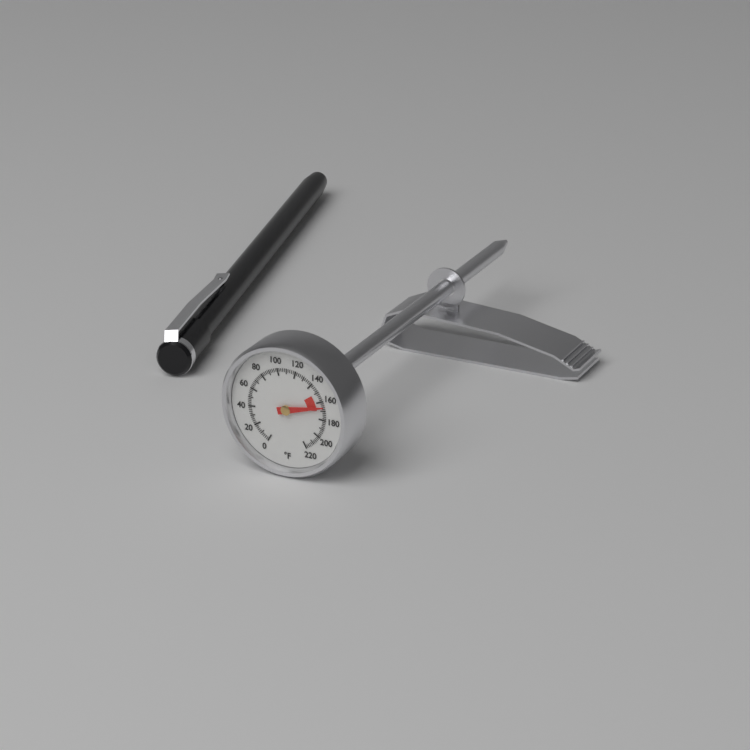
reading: 166 °F
